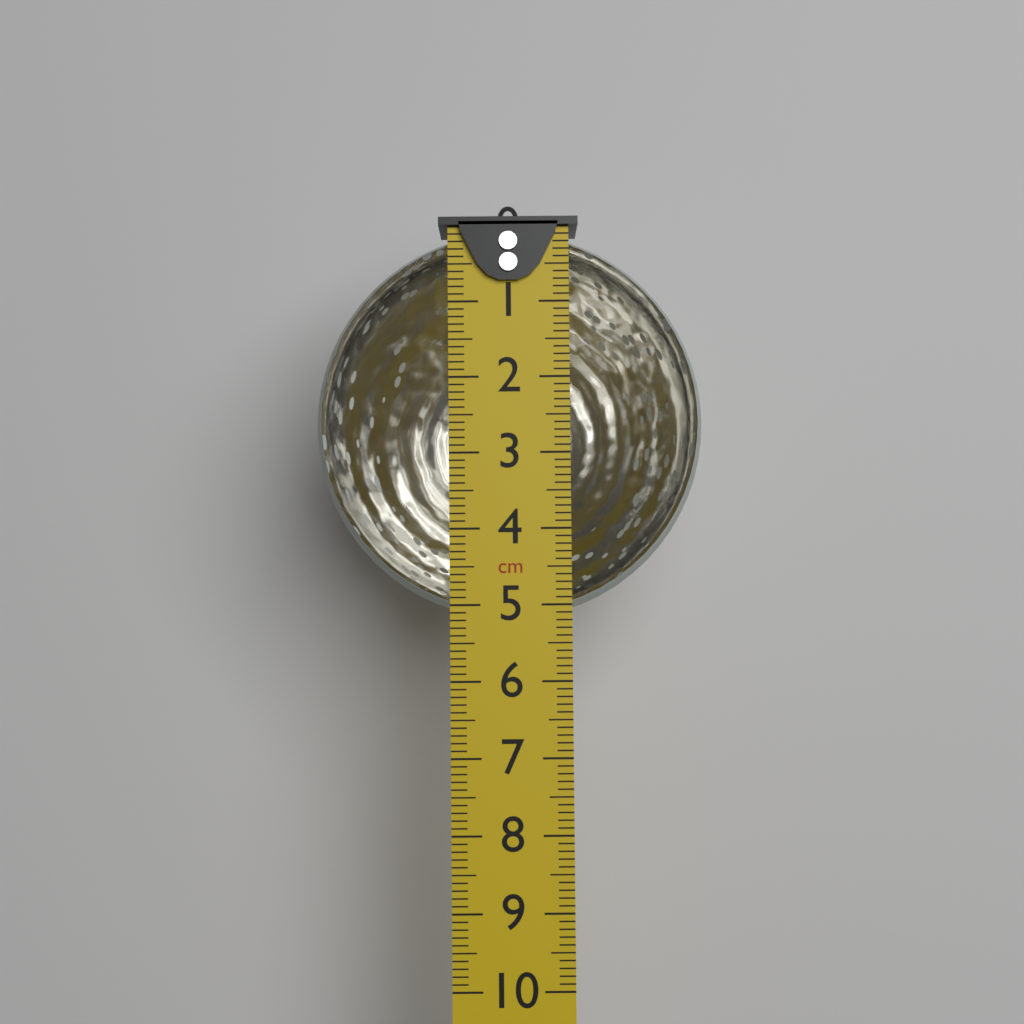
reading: 5.2 cm
